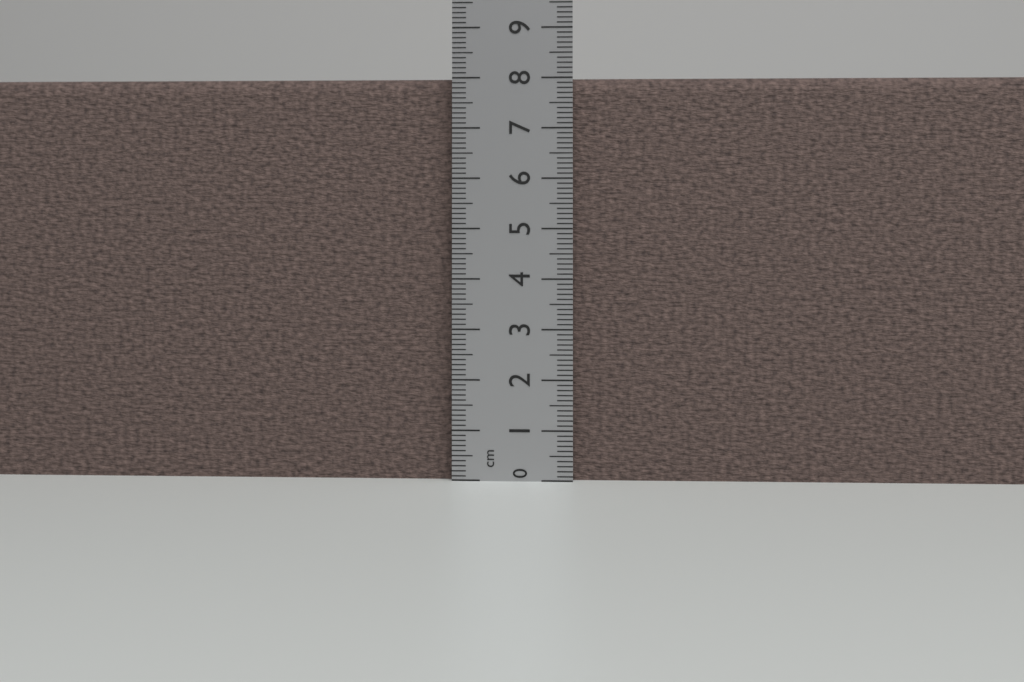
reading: 8.0 cm
